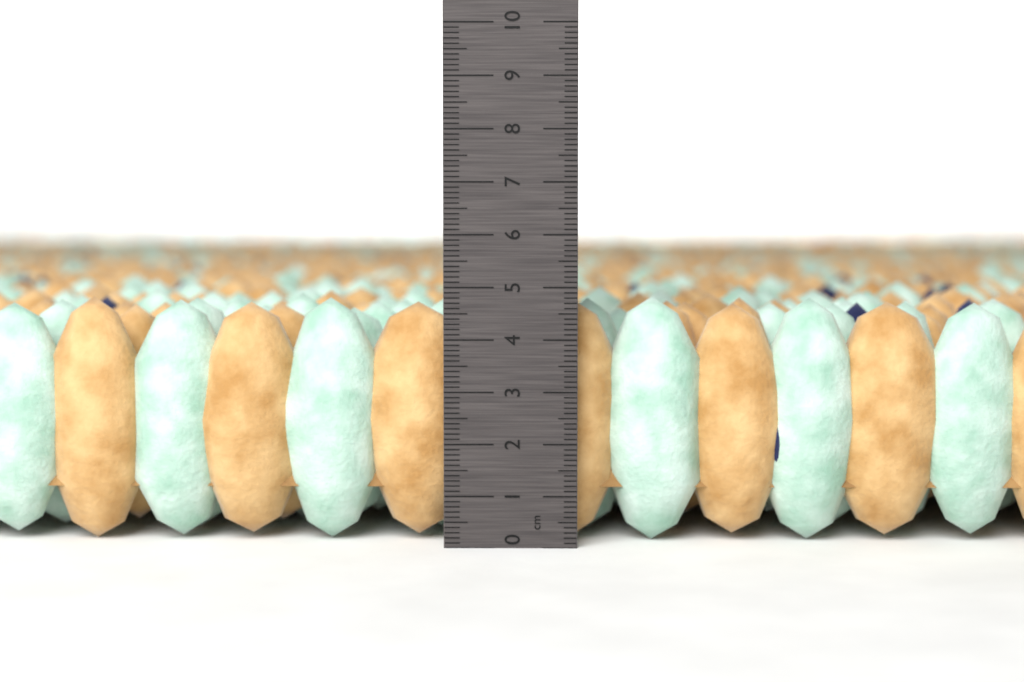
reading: 4.8 cm
